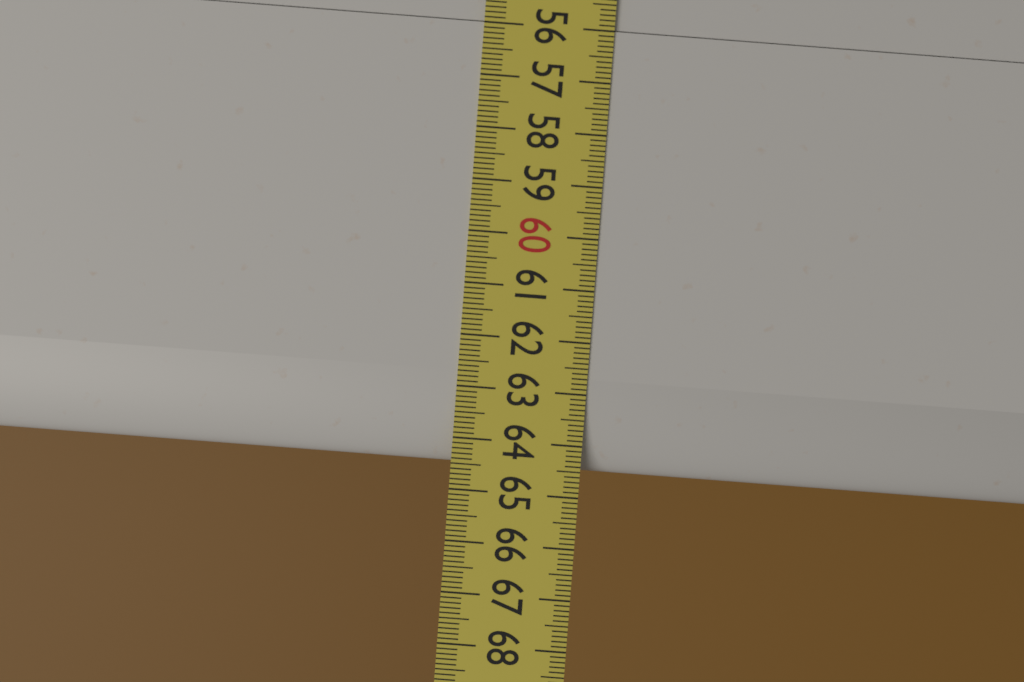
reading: 64.5 (no unit)
